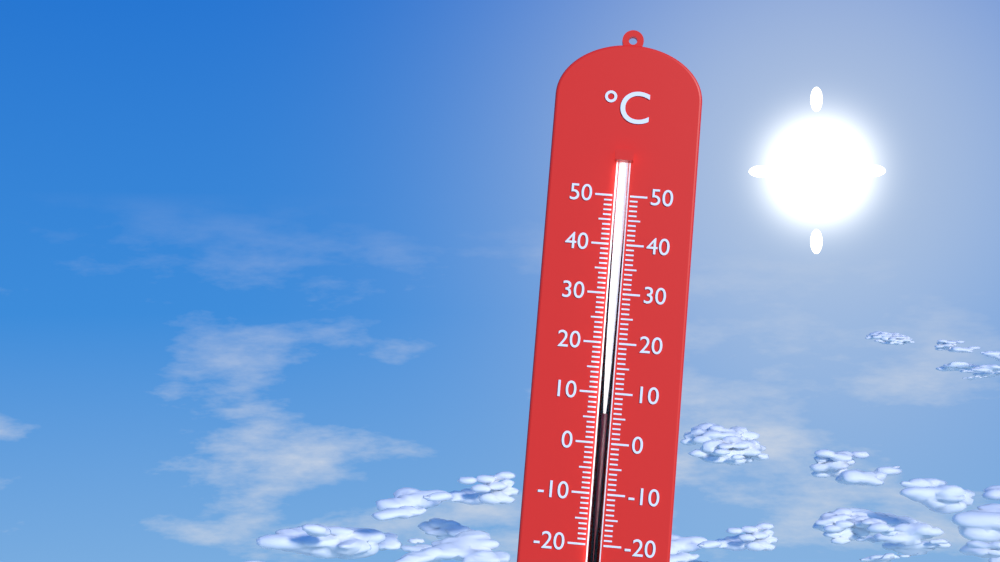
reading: 6 °C
